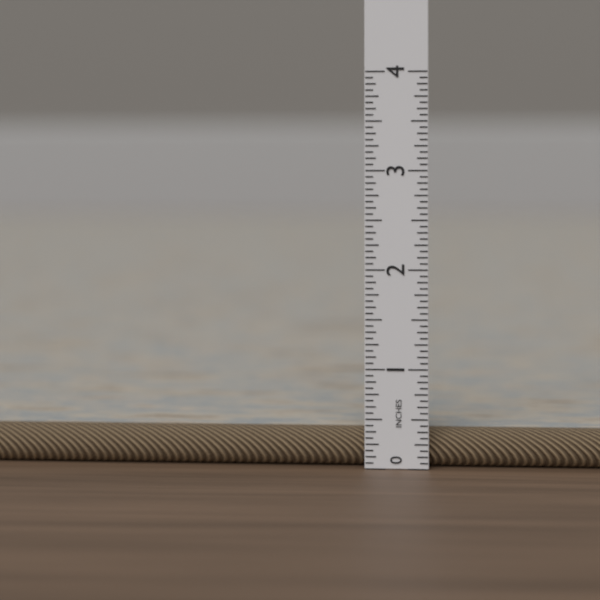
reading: 0.3750 in
